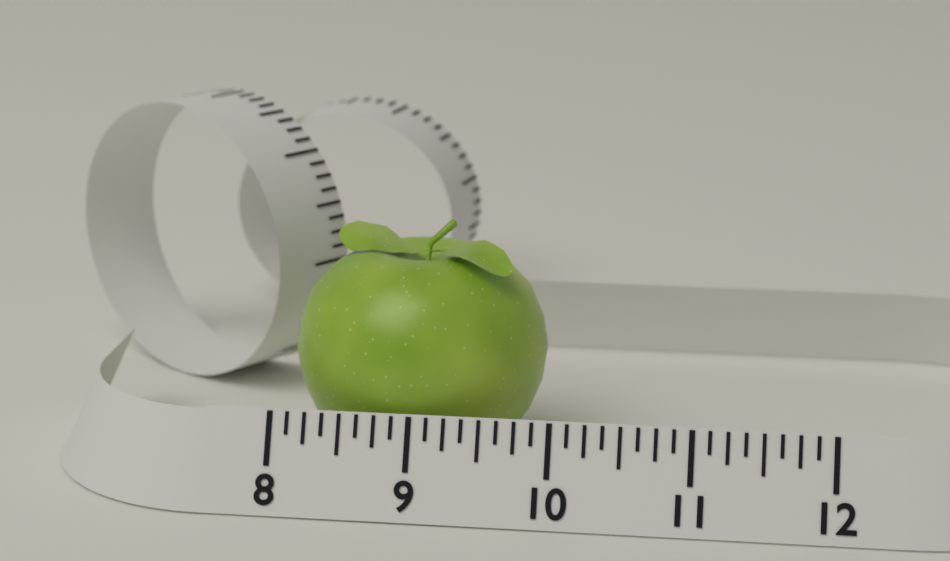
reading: 9.875 (no unit)
